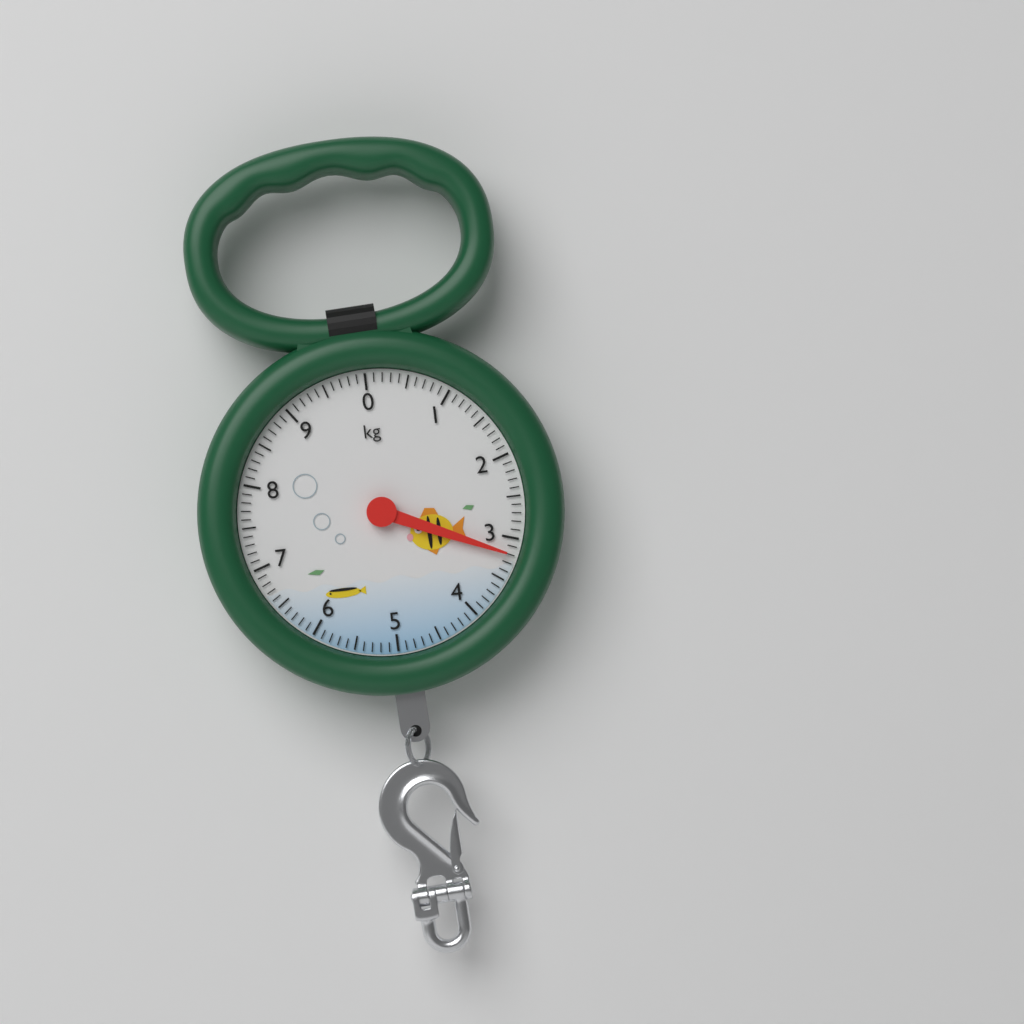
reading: 3.2 kg
